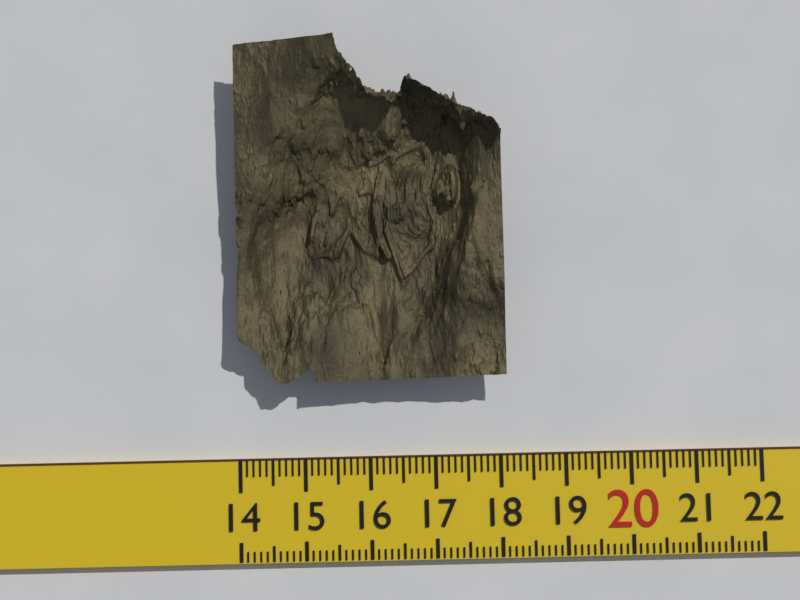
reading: 18.1 (no unit)
